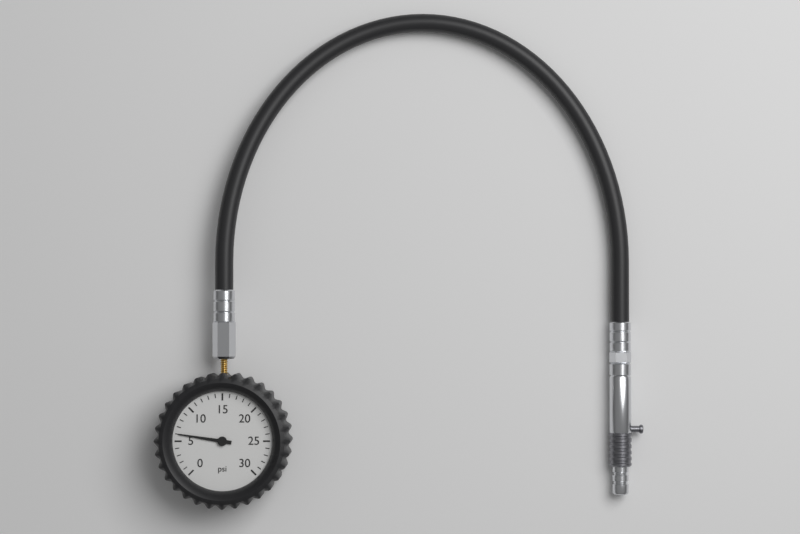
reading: 6 psi
